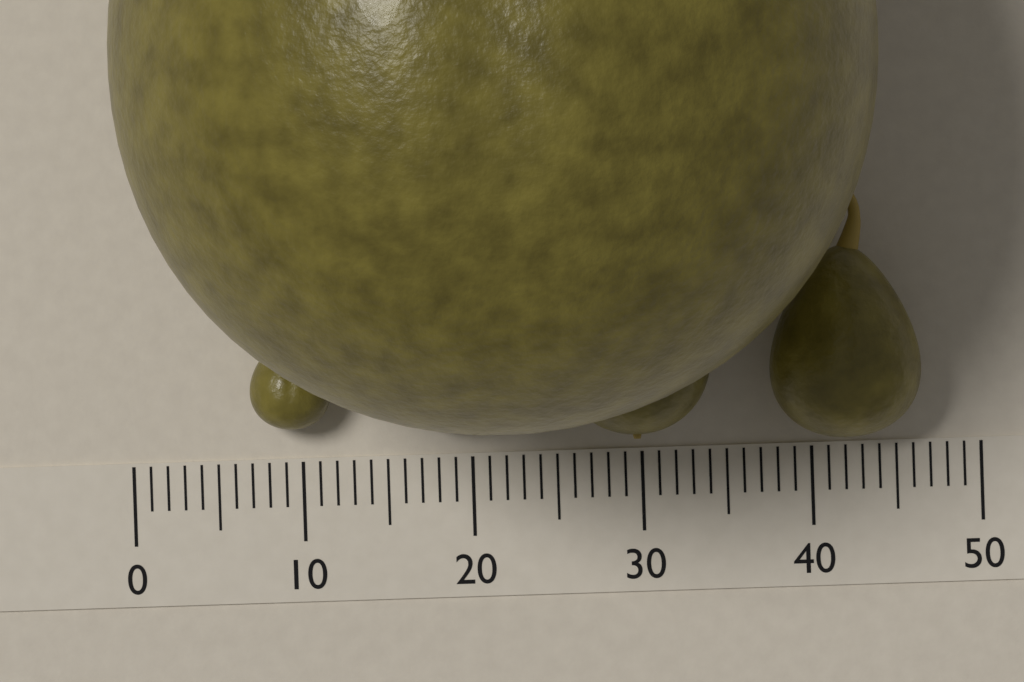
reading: 44 (no unit)
